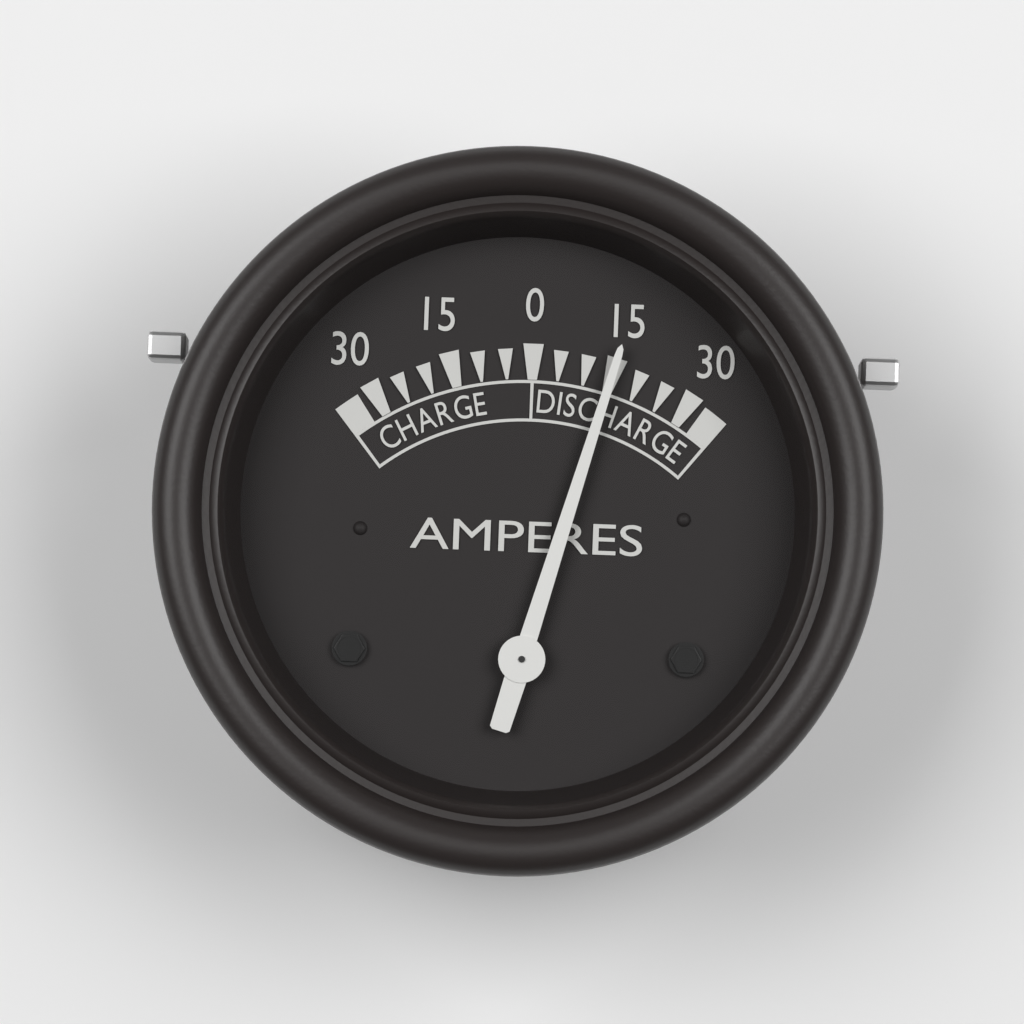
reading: 15 A
